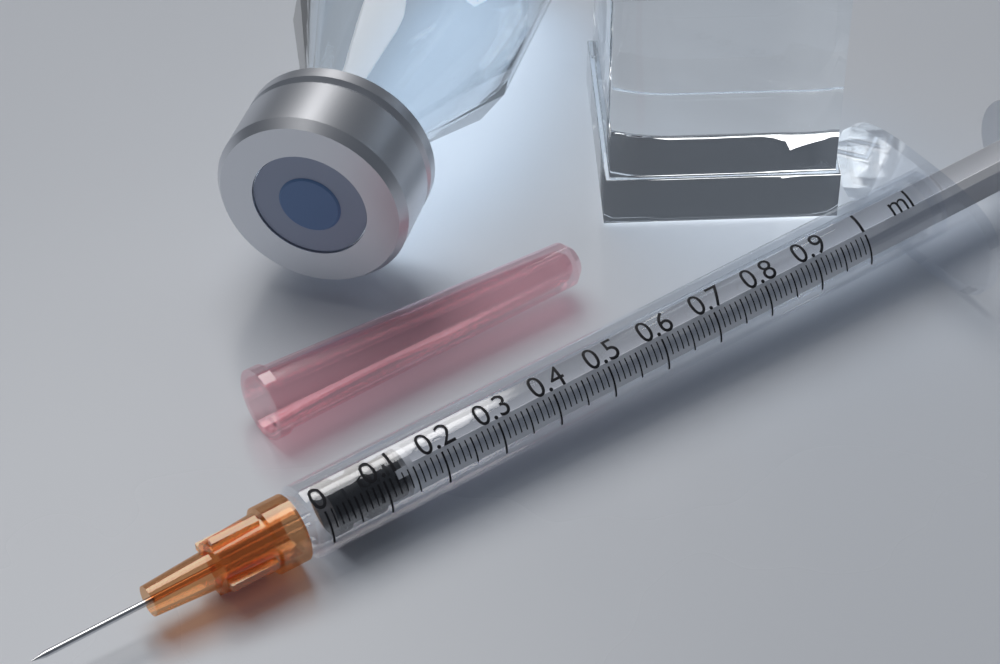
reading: 0.02 ml
